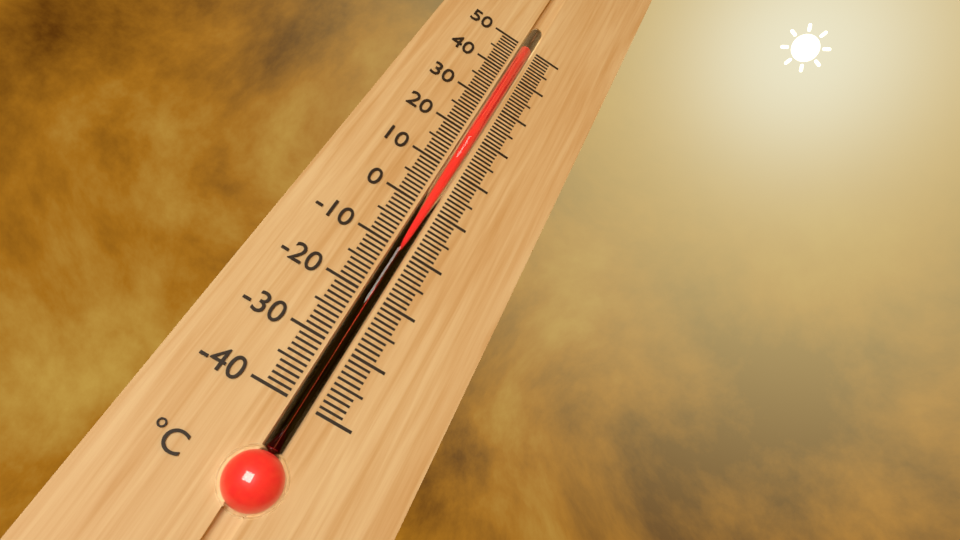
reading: 49 °C
